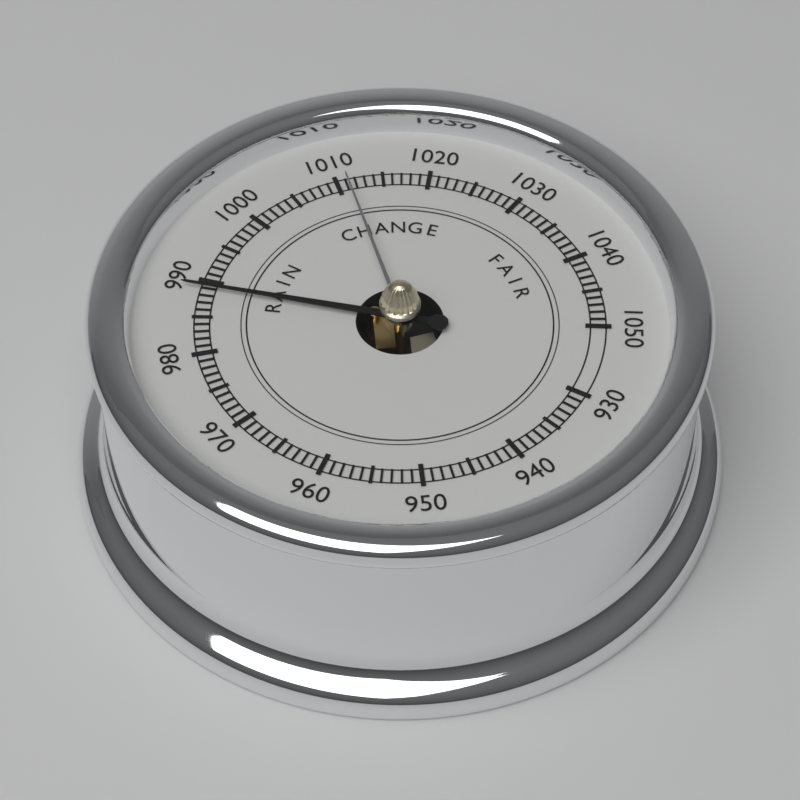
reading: 989 (no unit)
